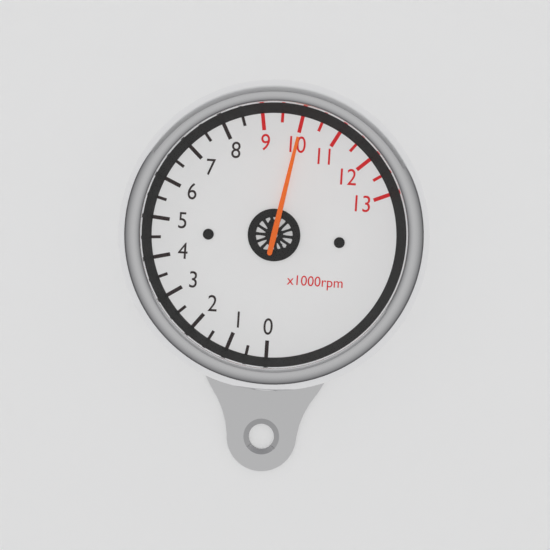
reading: 10.0 x1000rpm
